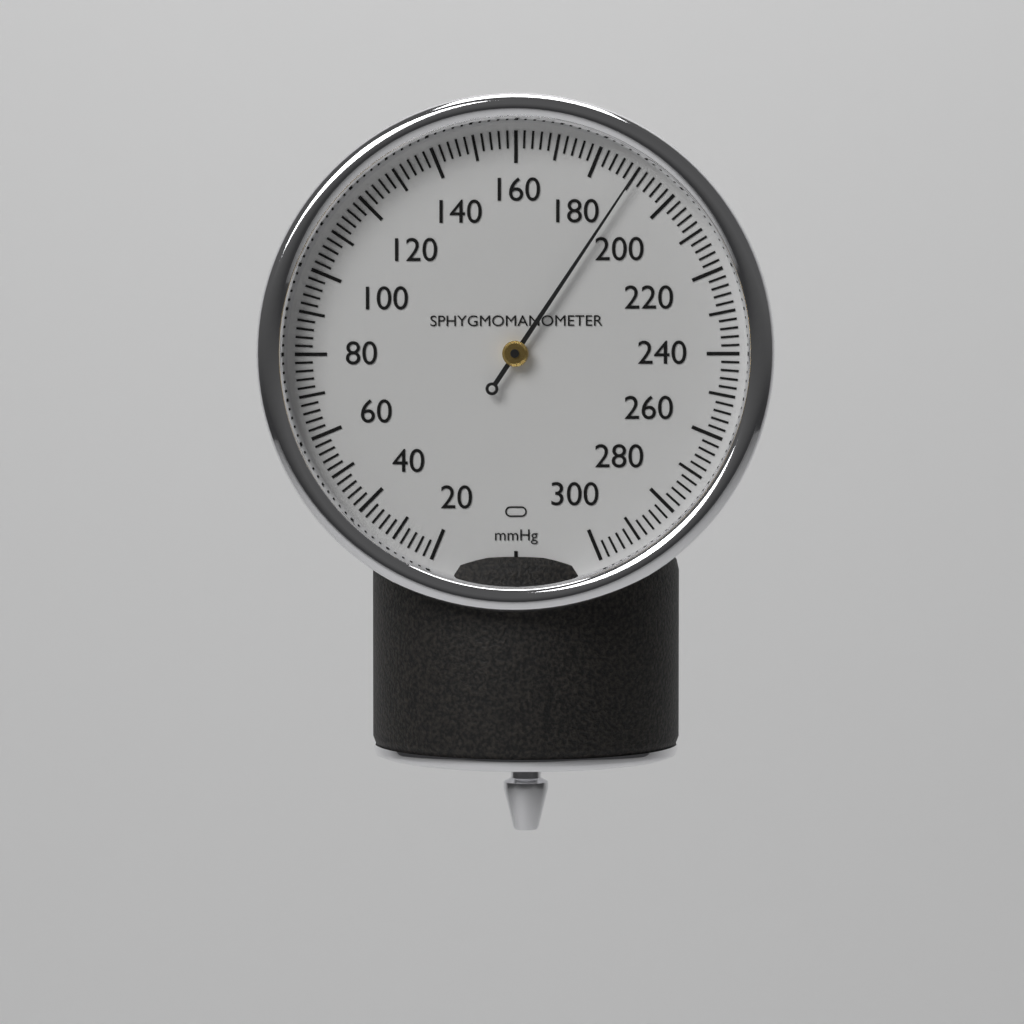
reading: 190 mmHg
